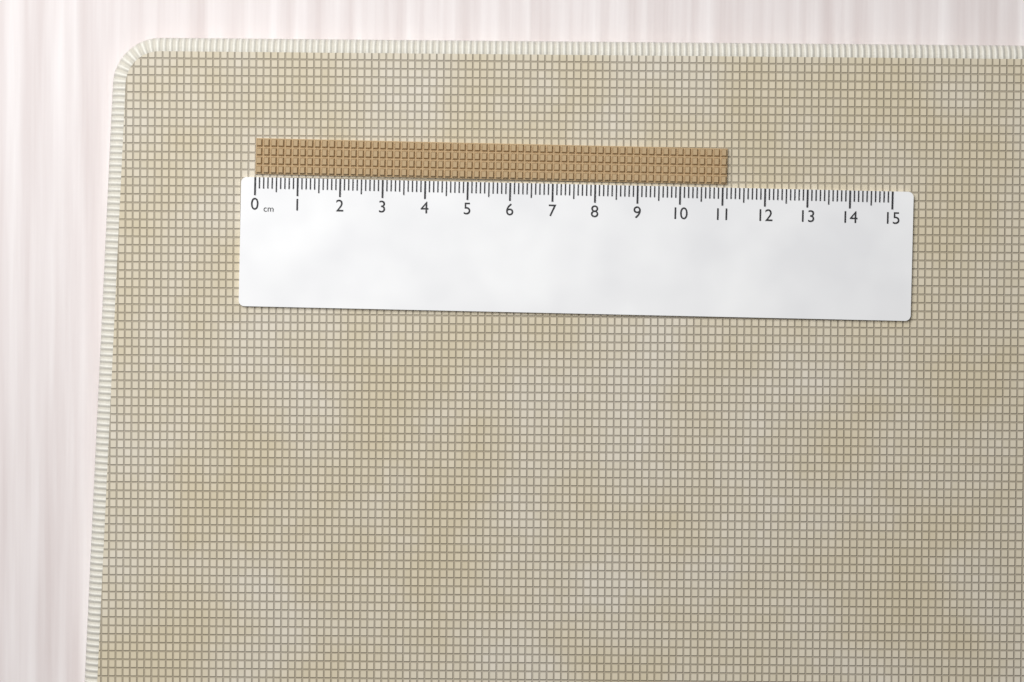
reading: 11.1 cm
